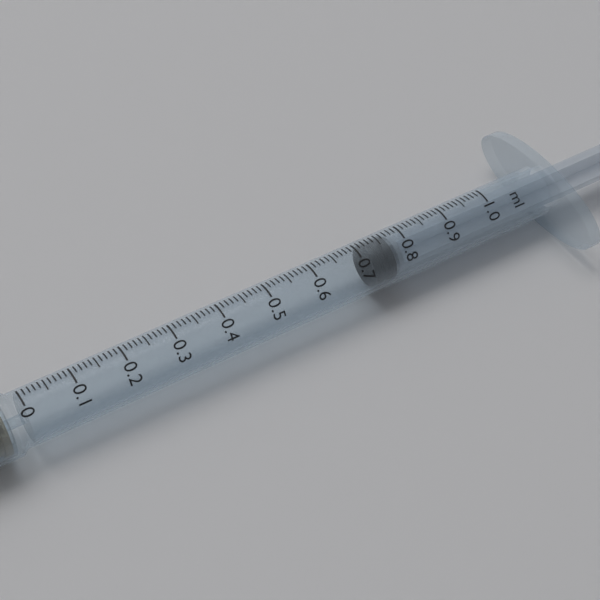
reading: 0.72 ml
